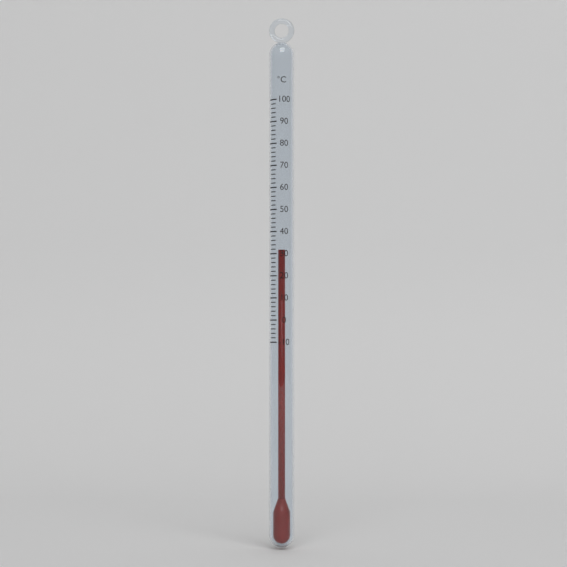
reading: 32 °C
